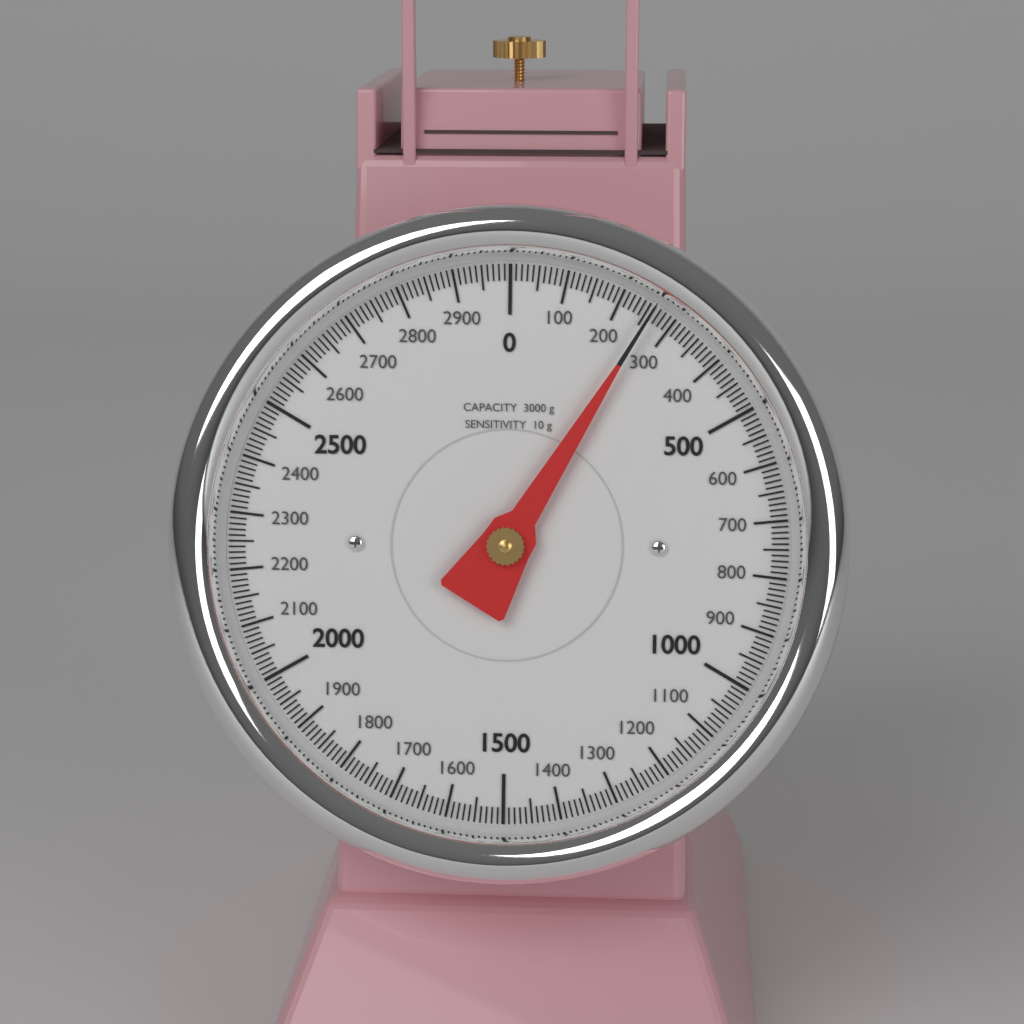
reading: 260 g
